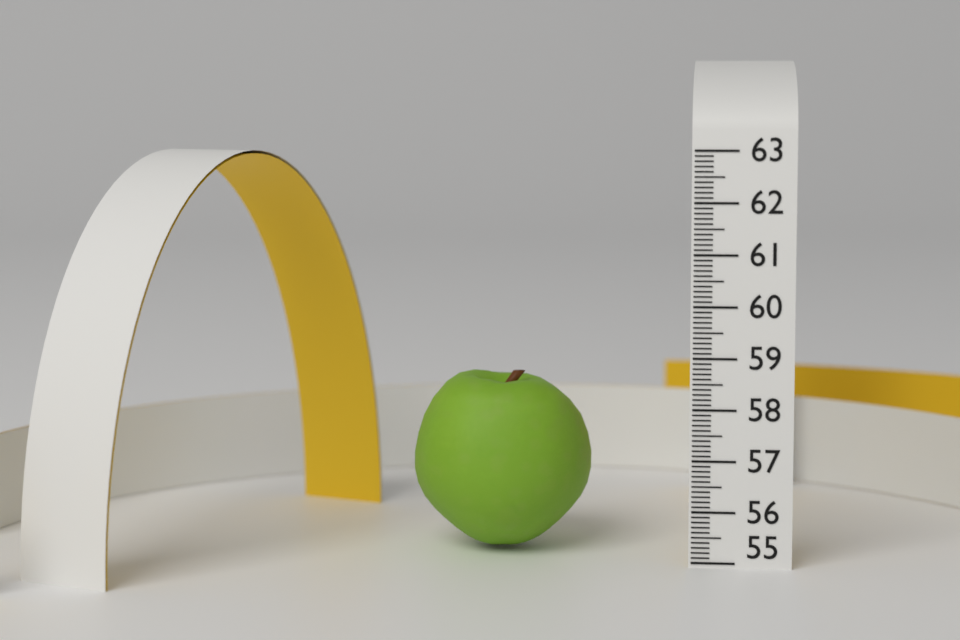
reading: 58.5 (no unit)
